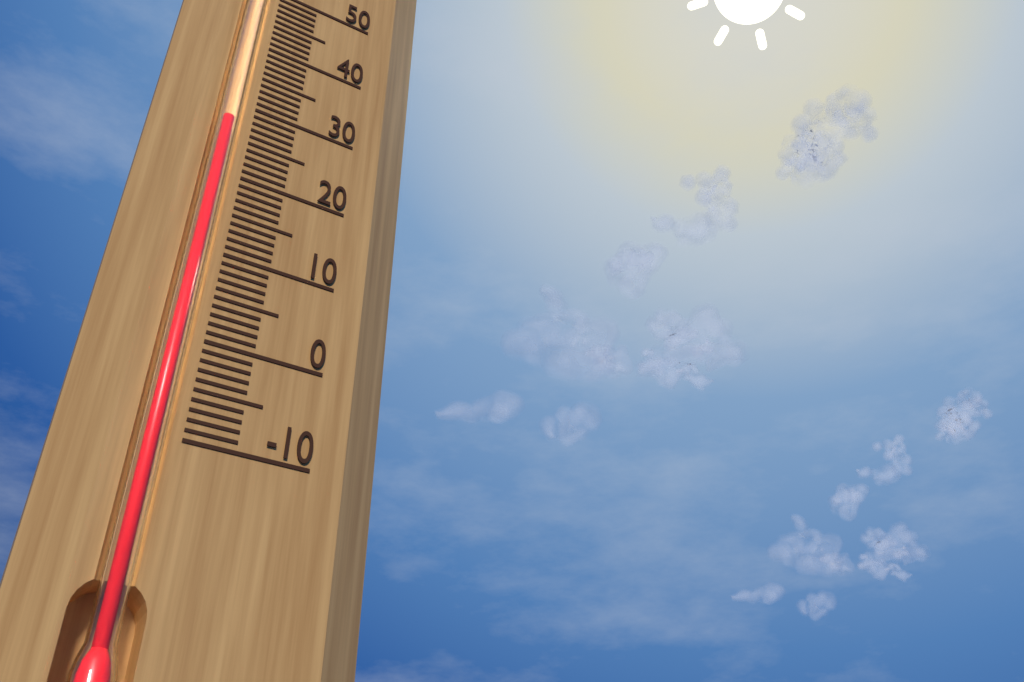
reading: 27 (no unit)
